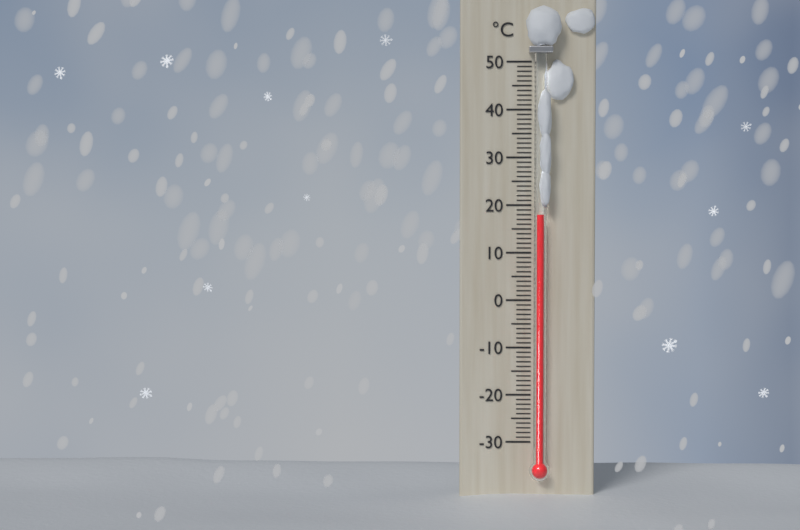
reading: 18 °C
